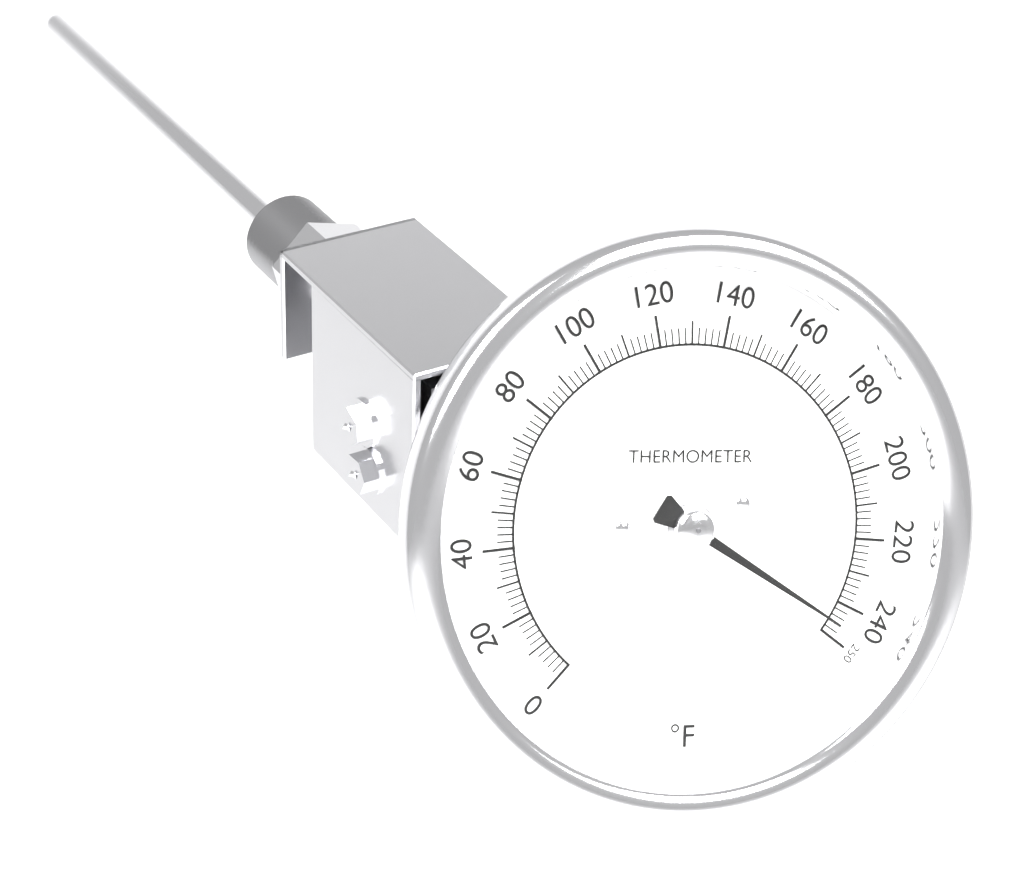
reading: 246 °F
